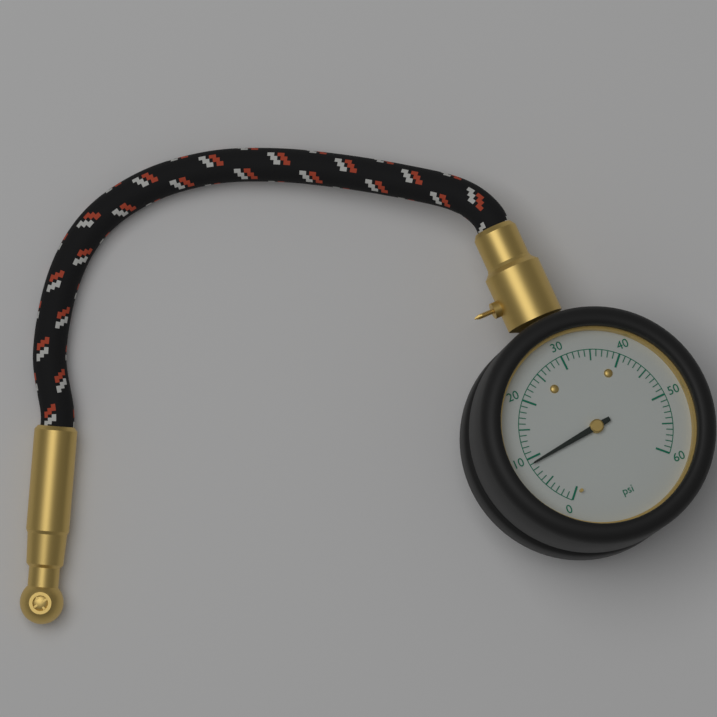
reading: 9 psi
